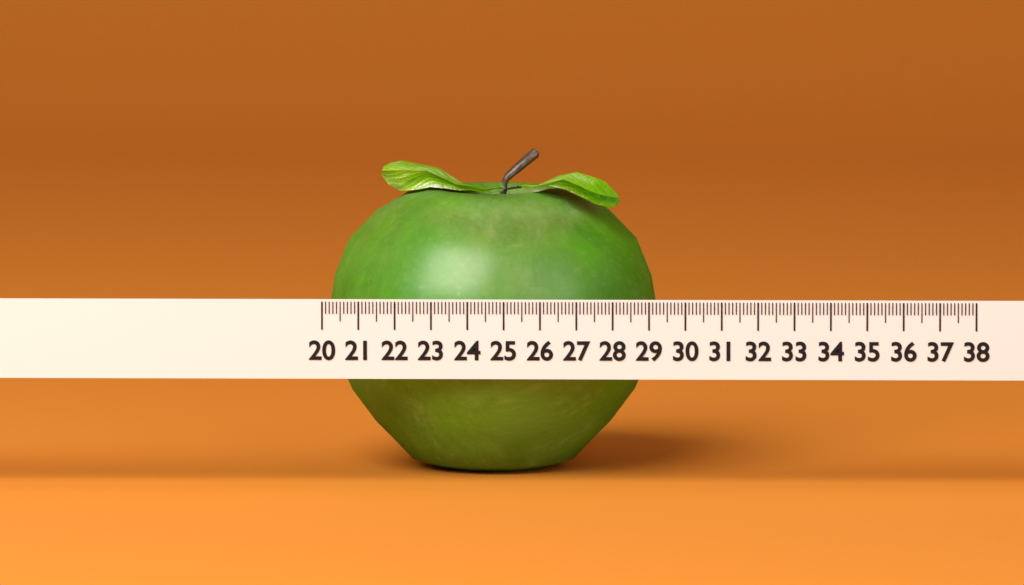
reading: 29.2 (no unit)
